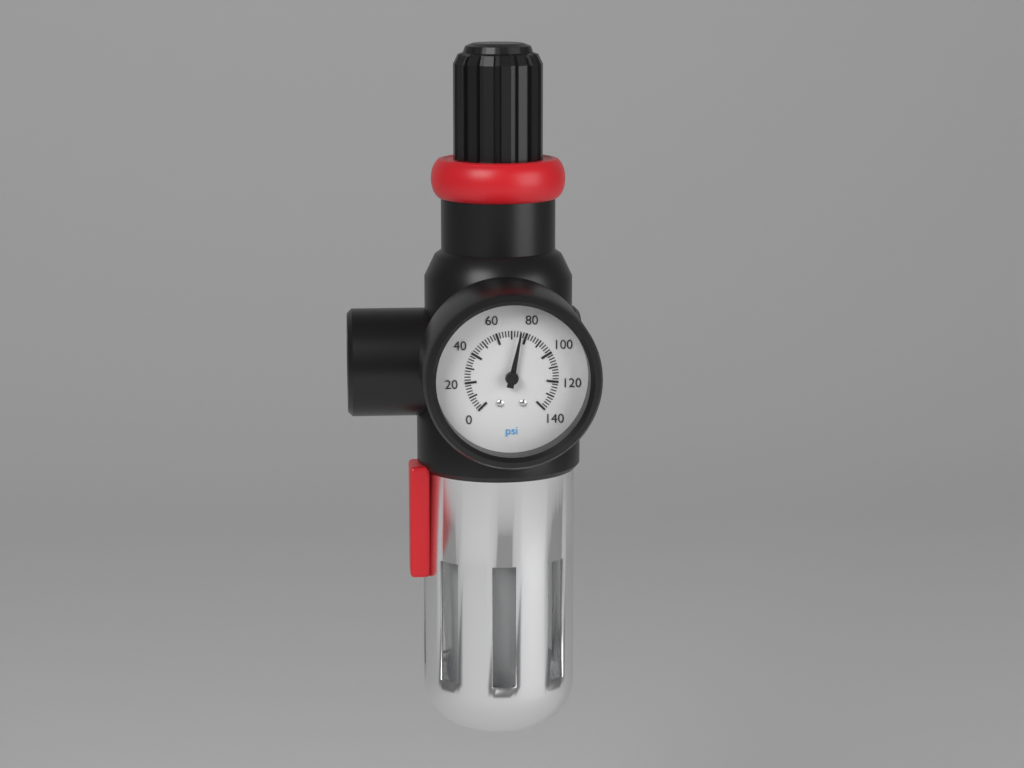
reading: 76 psi
